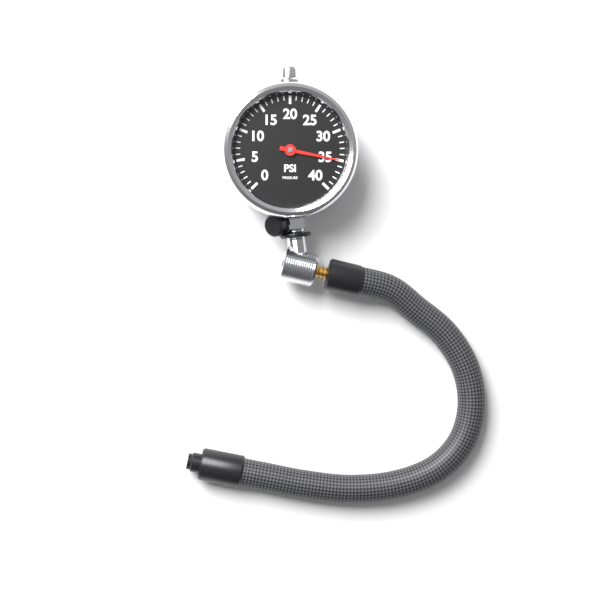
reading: 35 psi
